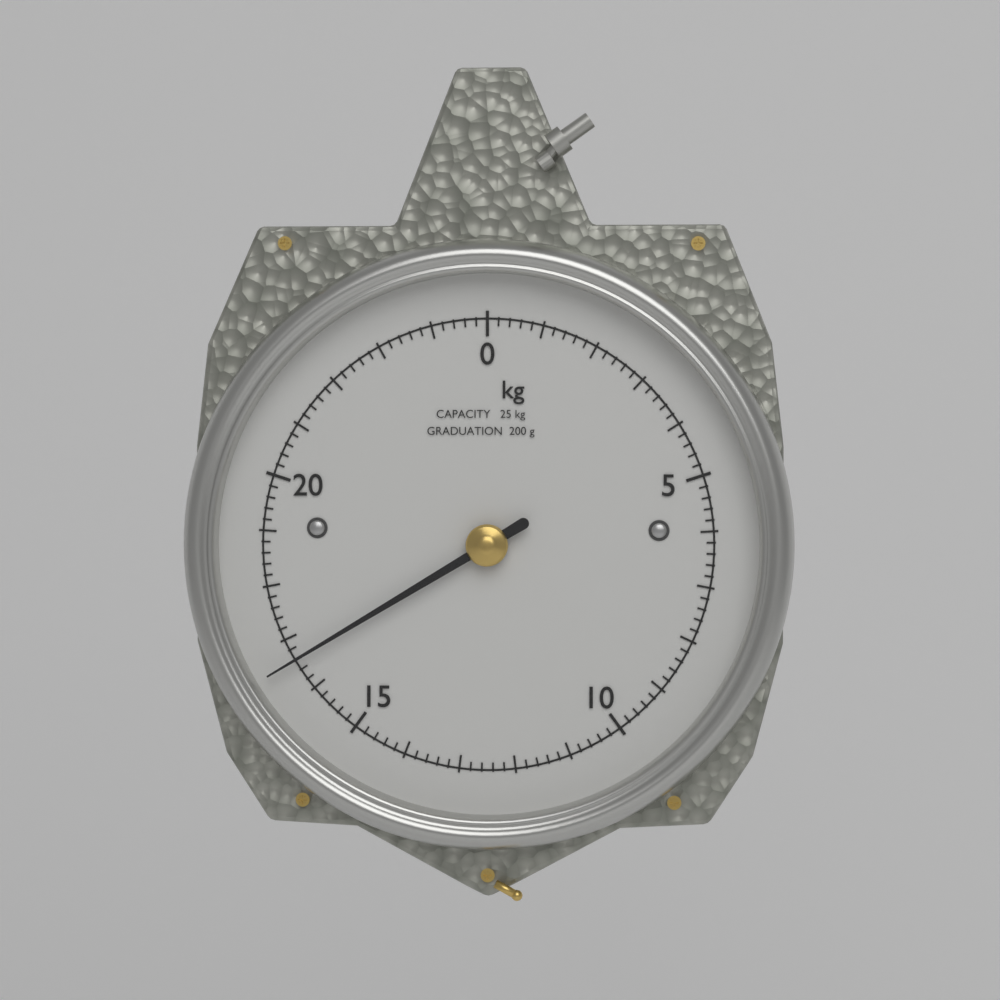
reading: 16.6 kg
